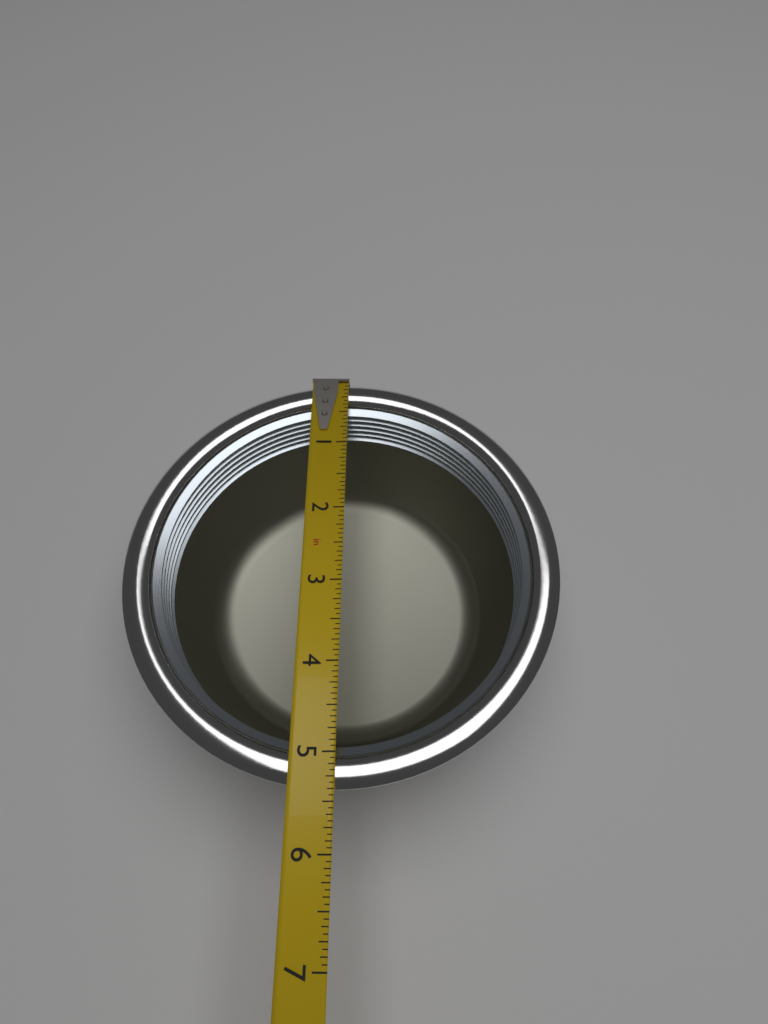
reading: 5.3750 in
